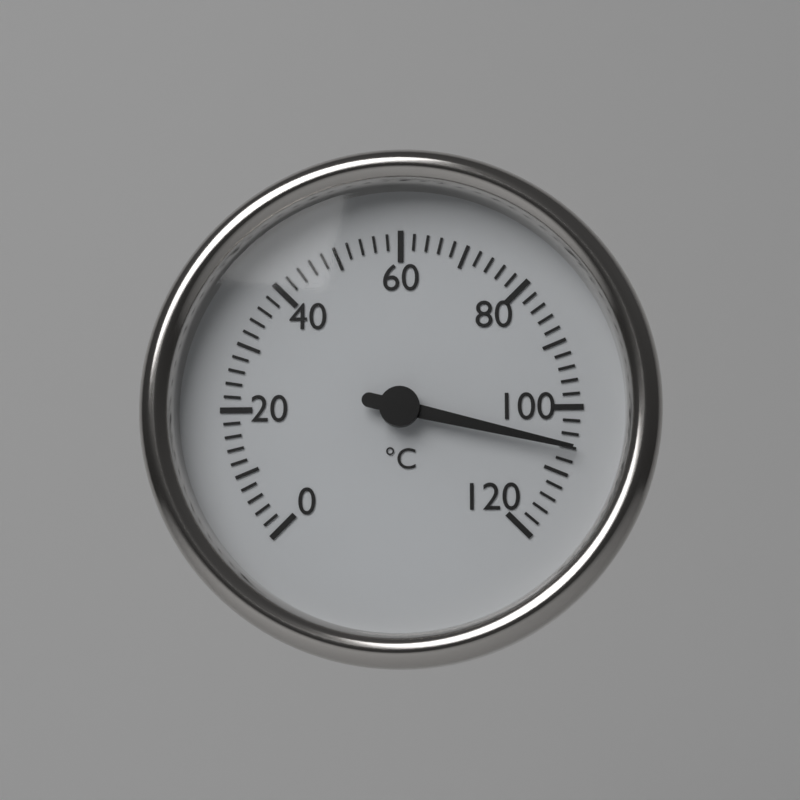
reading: 106 °C
